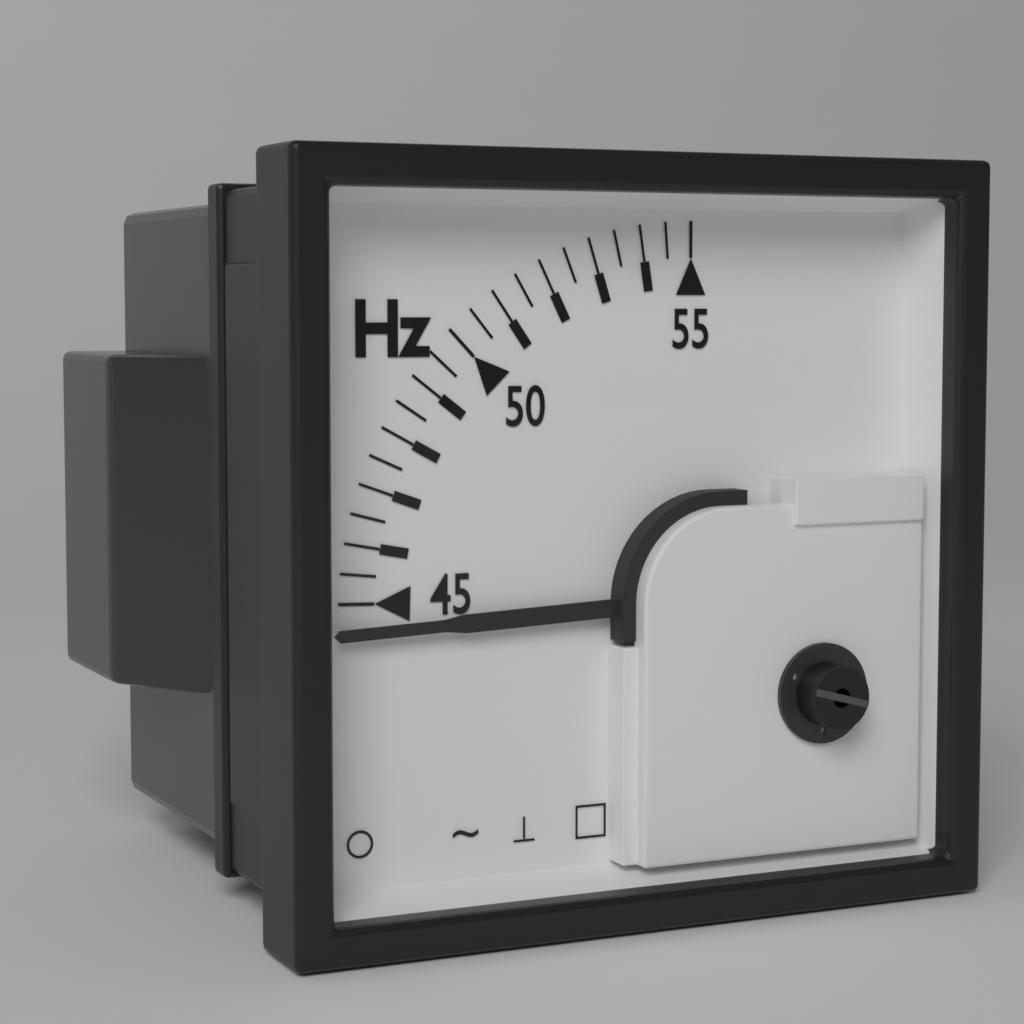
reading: 44.5 Hz
